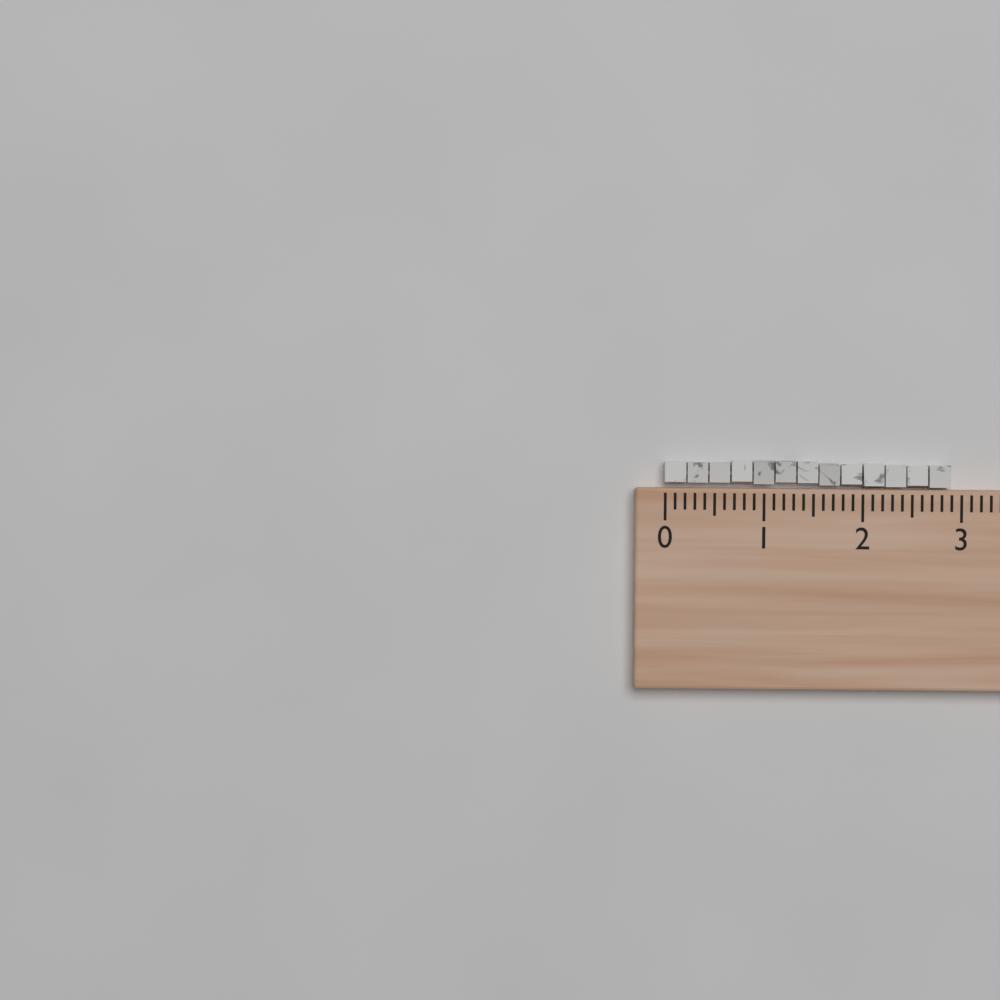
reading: 2.9 (no unit)
